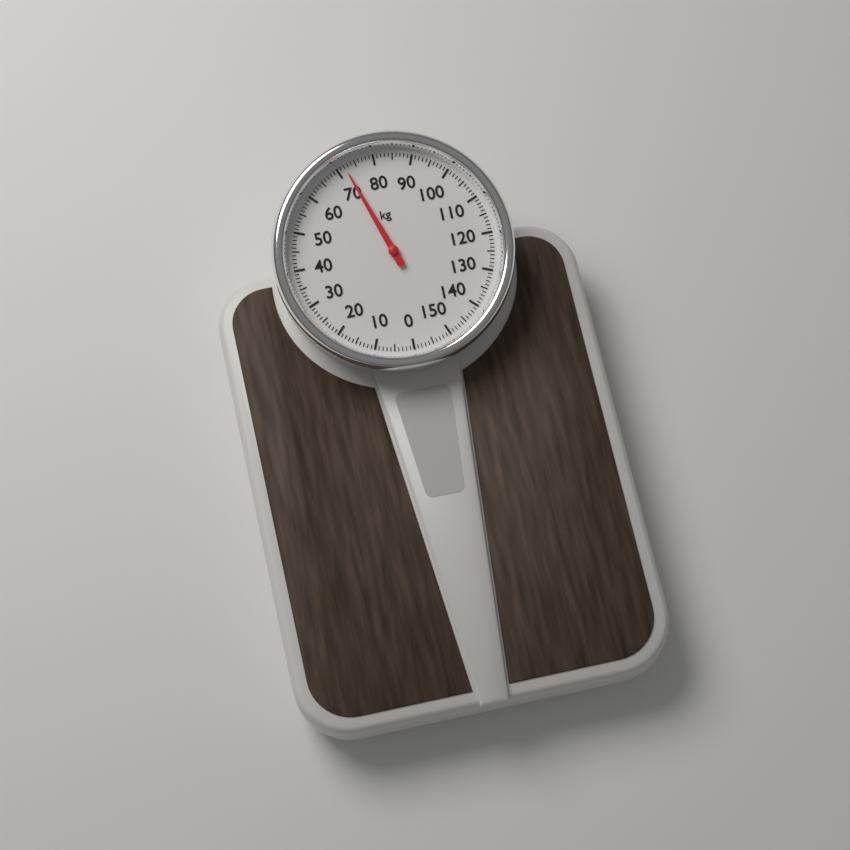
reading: 72 kg
